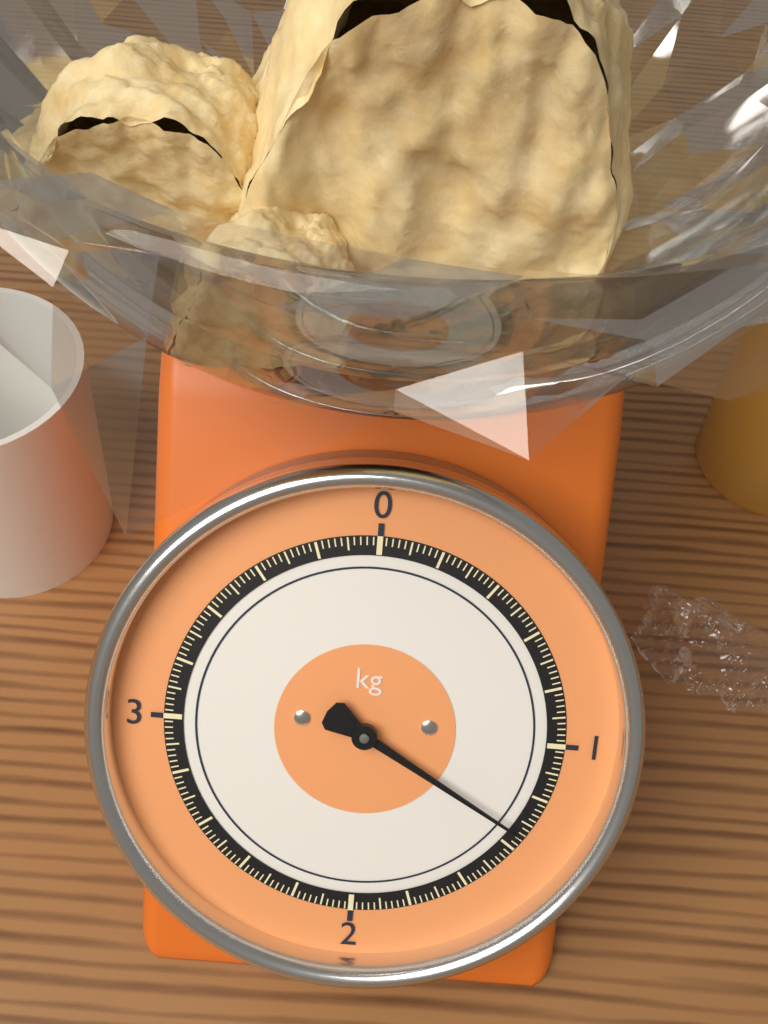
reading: 1.34 kg
